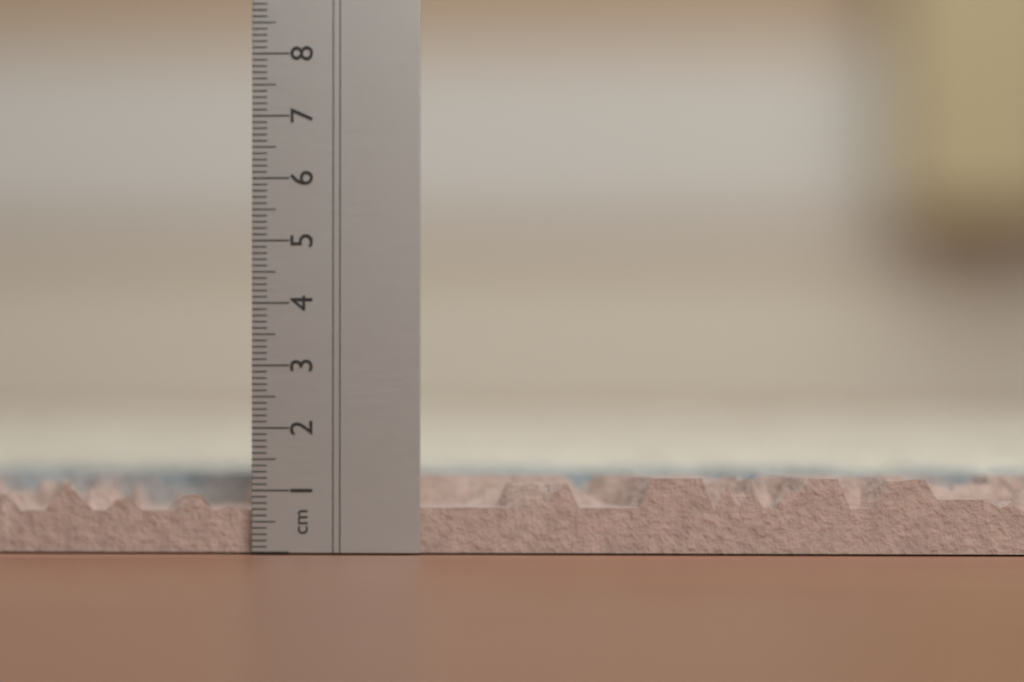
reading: 1.2 cm
